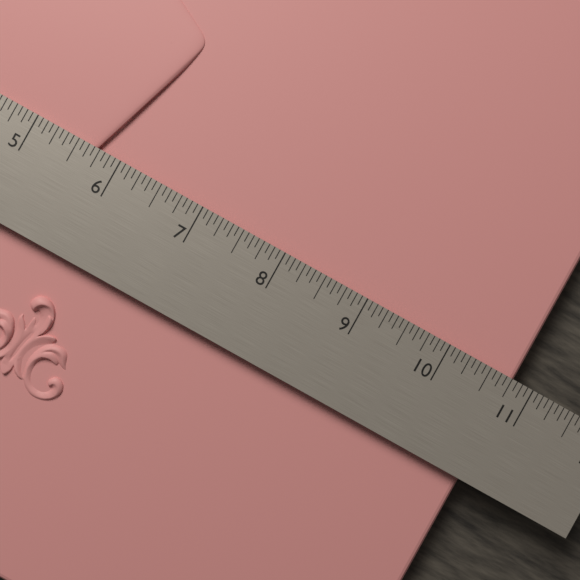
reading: 10.8125 in
